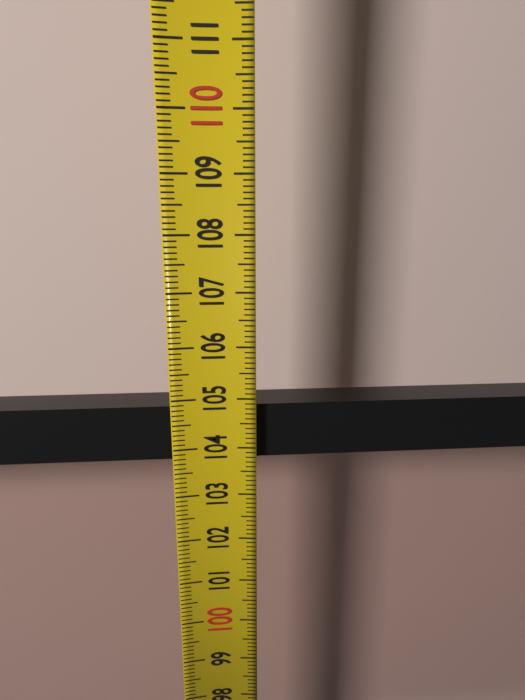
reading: 104.8 (no unit)
